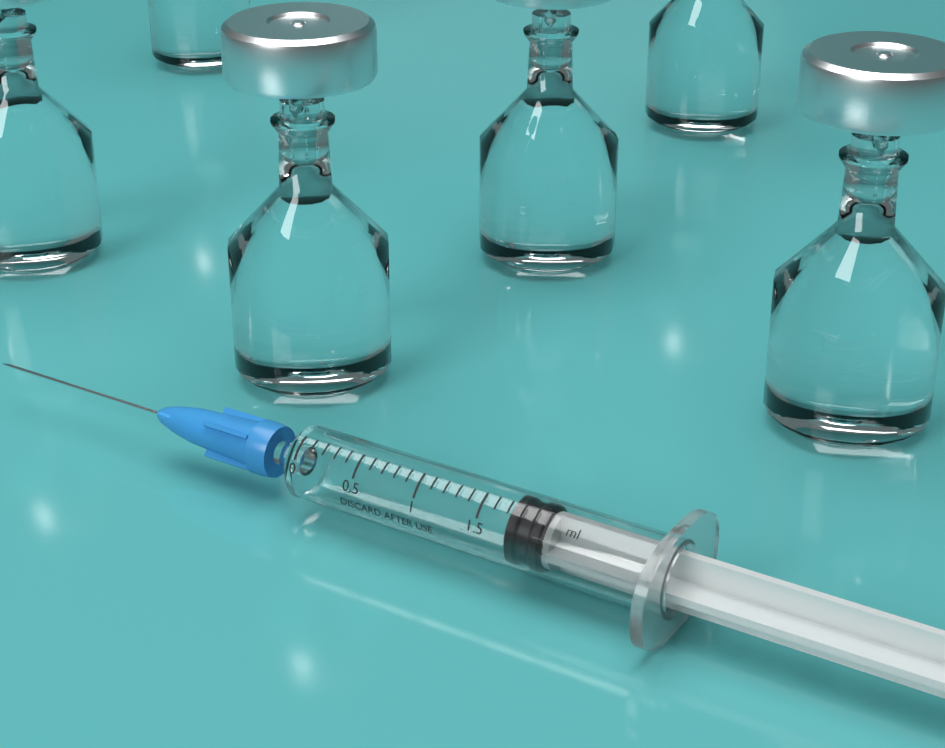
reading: 1.7 ml
